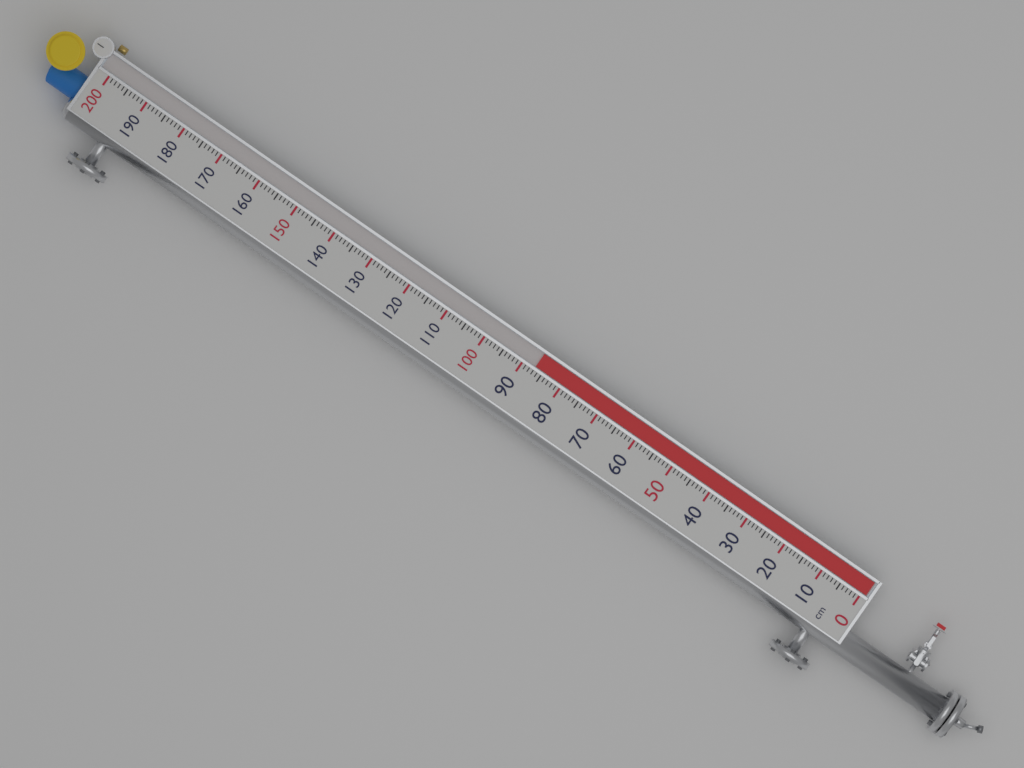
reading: 87 cm
